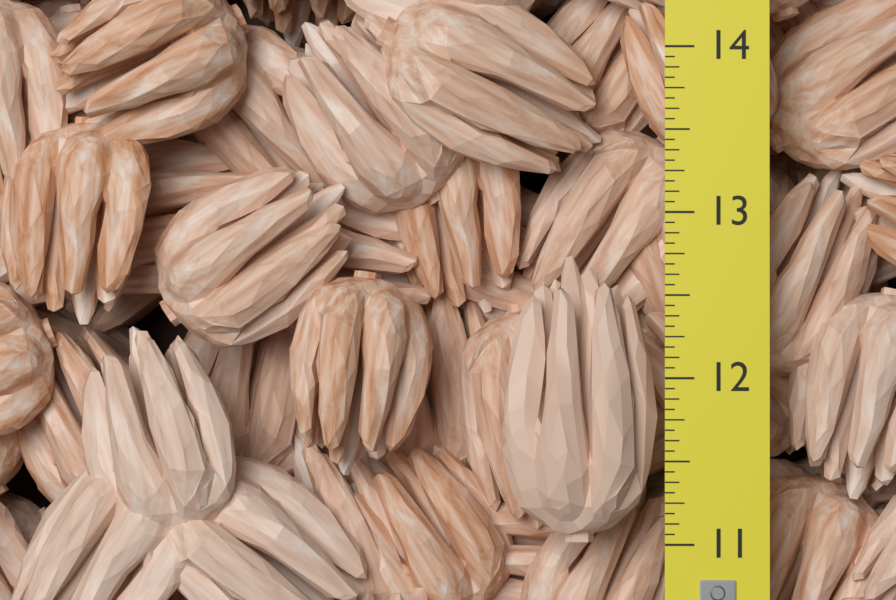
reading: 12.7500 (no unit)
